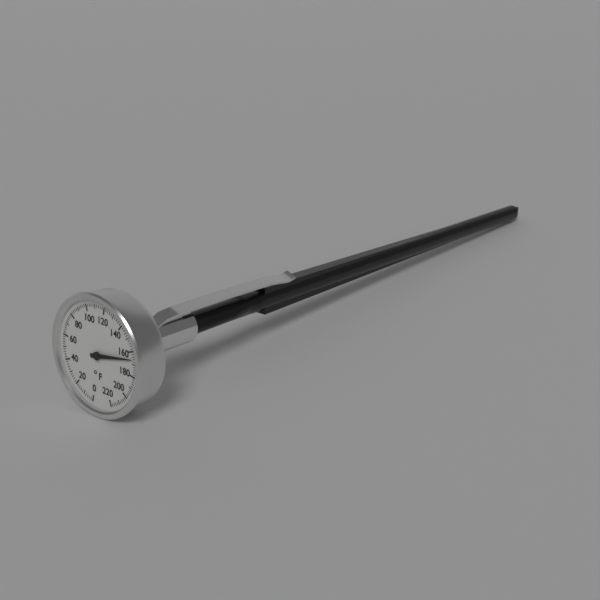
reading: 166 °F
